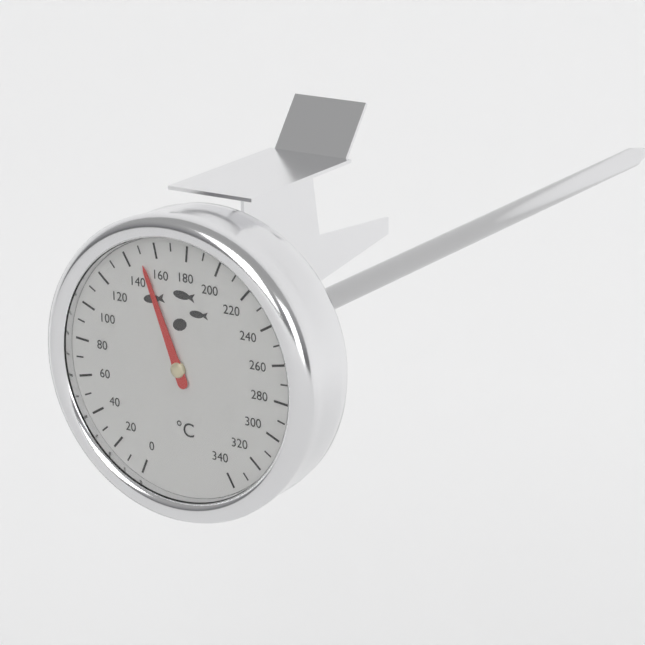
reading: 150 °C
